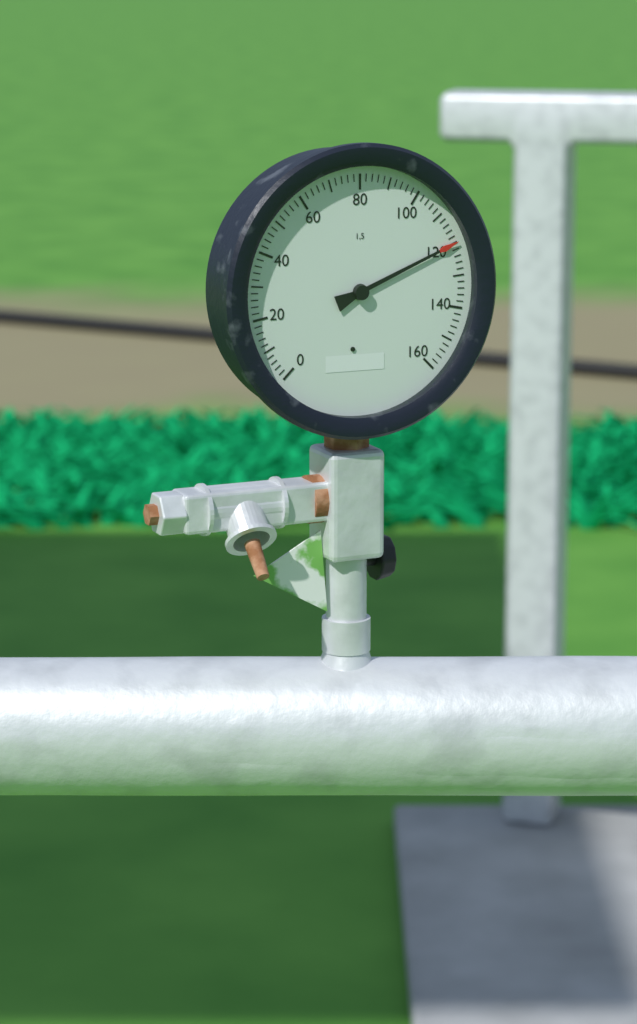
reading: 120 (no unit)
